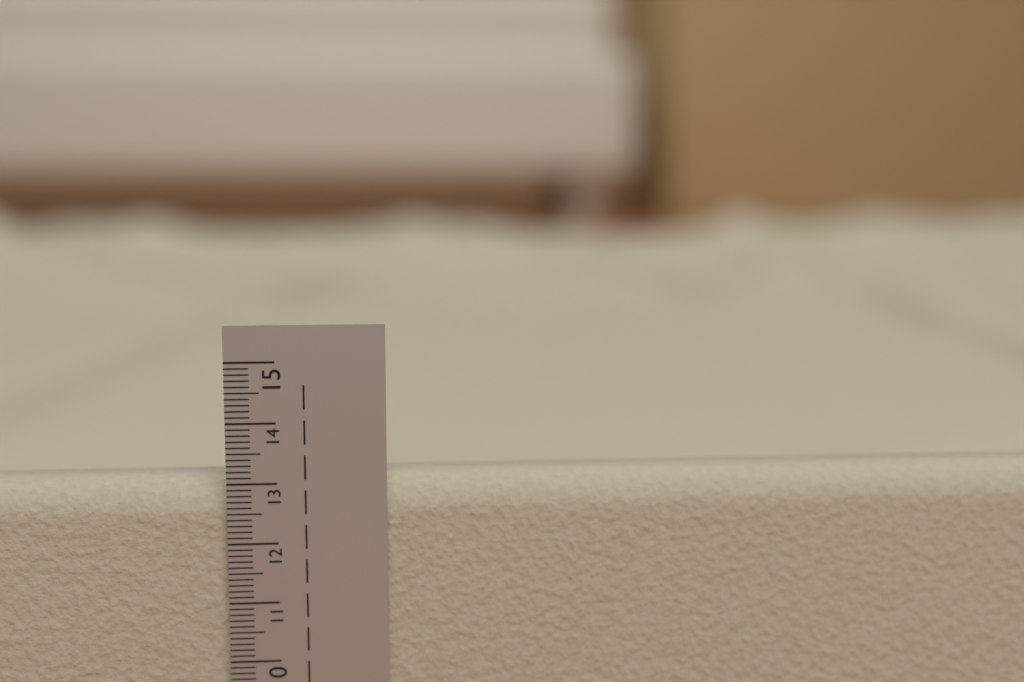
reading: 13.0 cm
